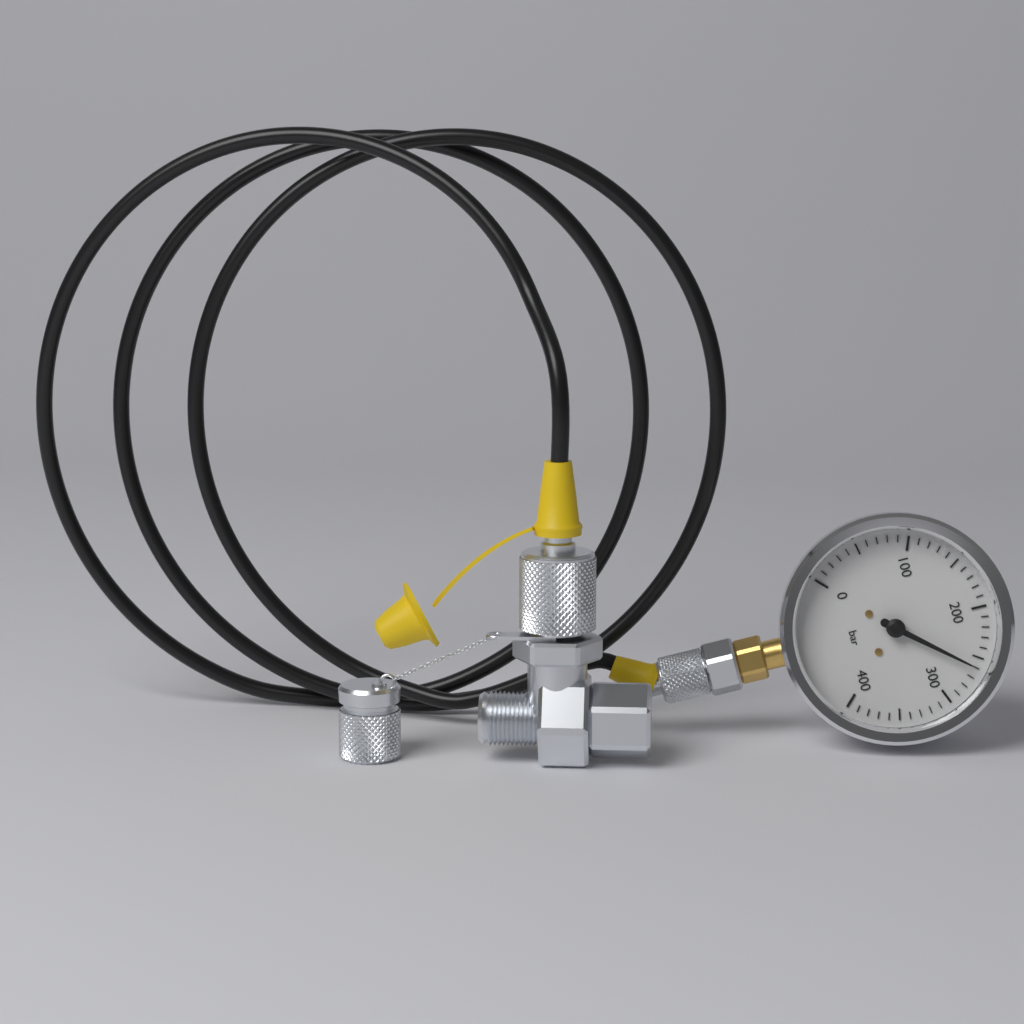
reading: 260 bar
